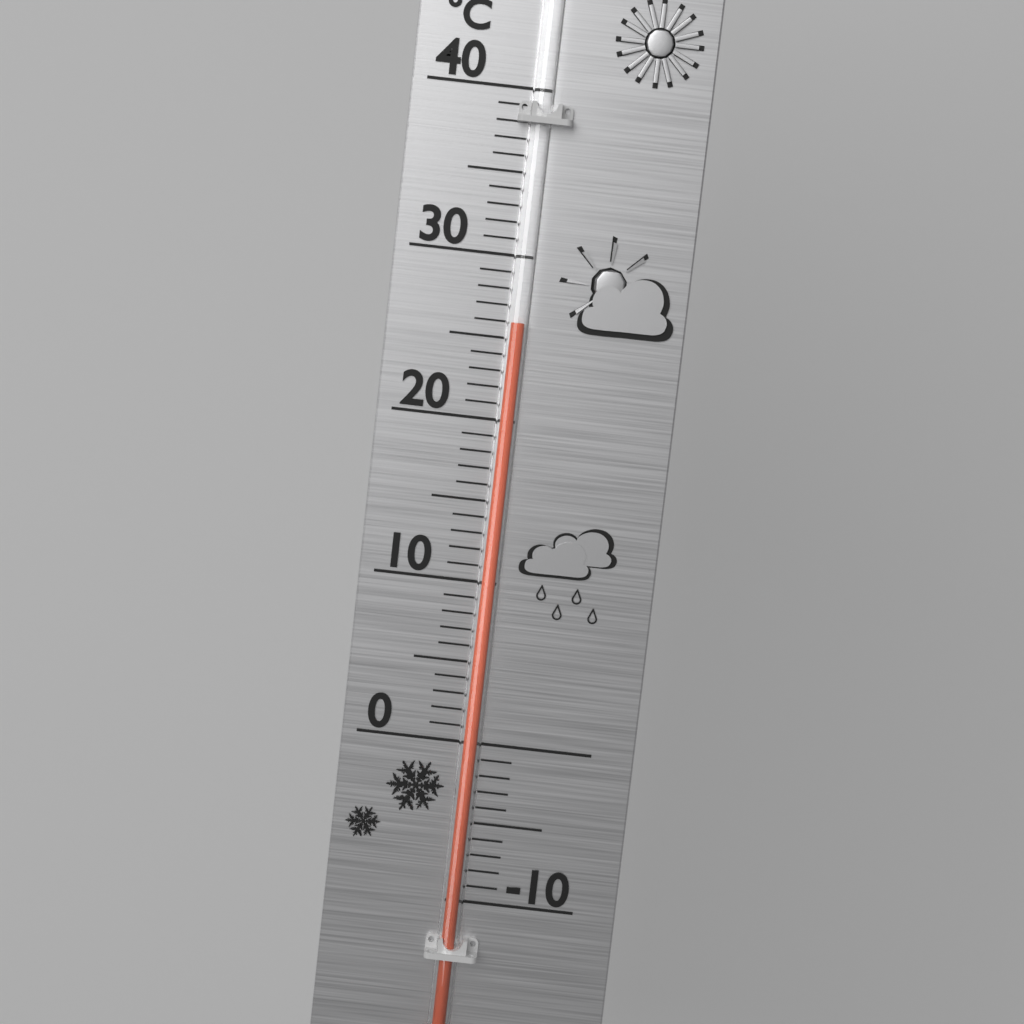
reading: 26 °C
